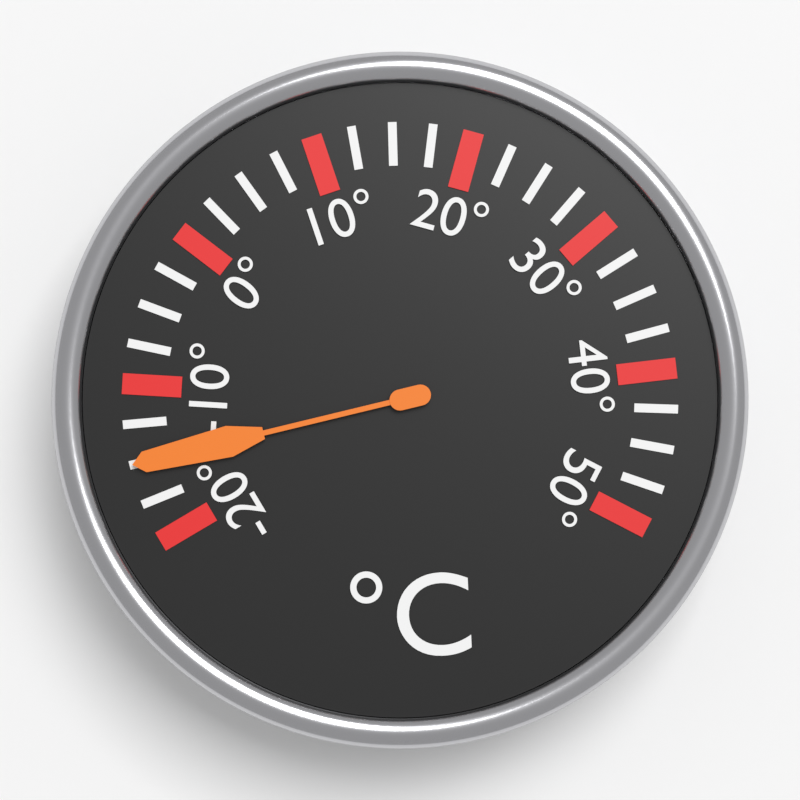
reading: -15.0 °C
